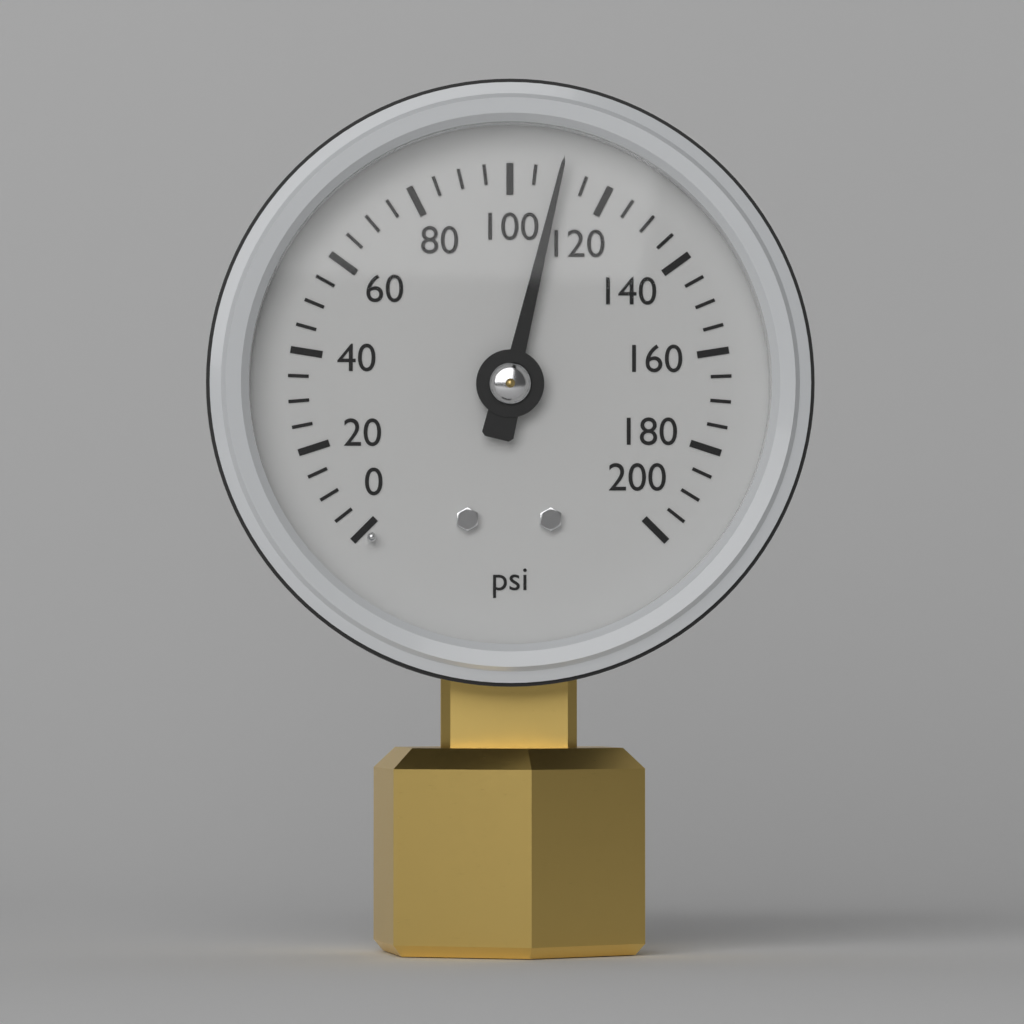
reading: 110 psi
